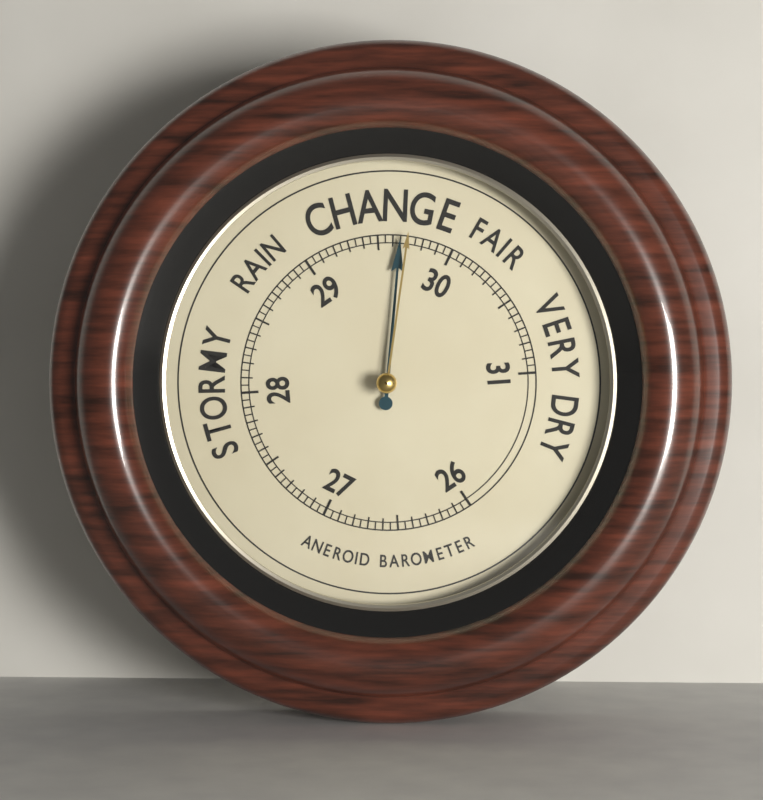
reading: 29.65 (no unit)
